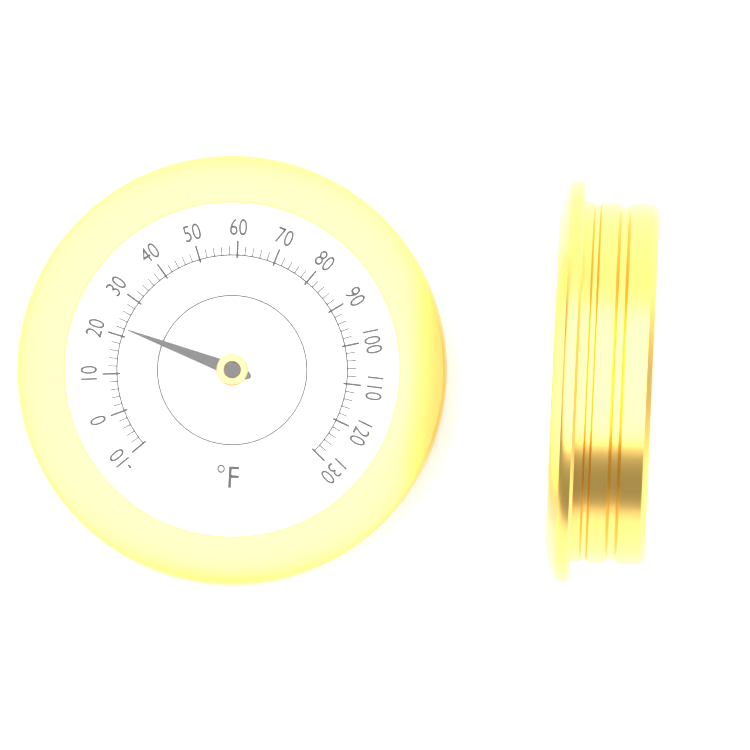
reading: 22 °F
